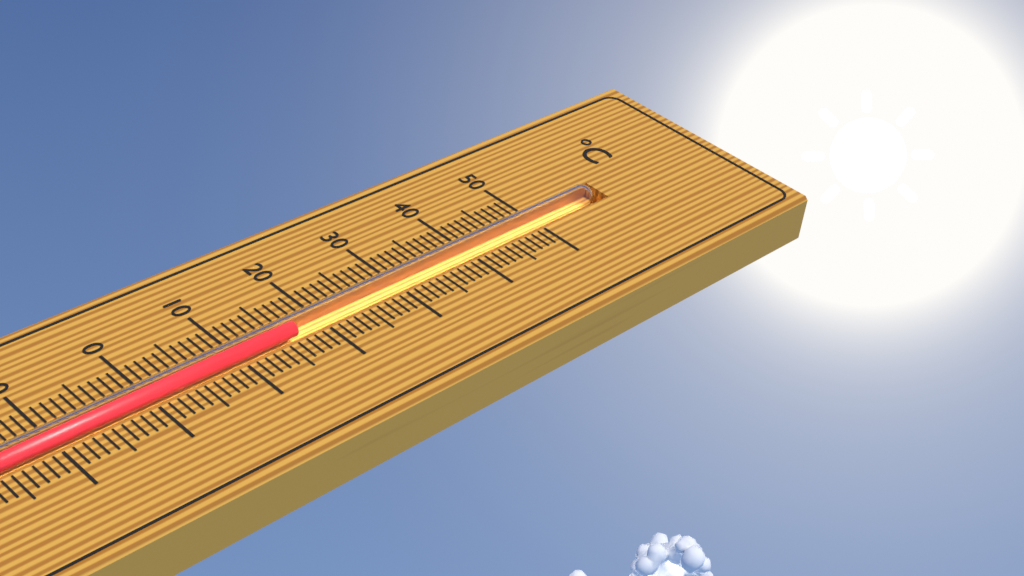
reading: 17 °C
